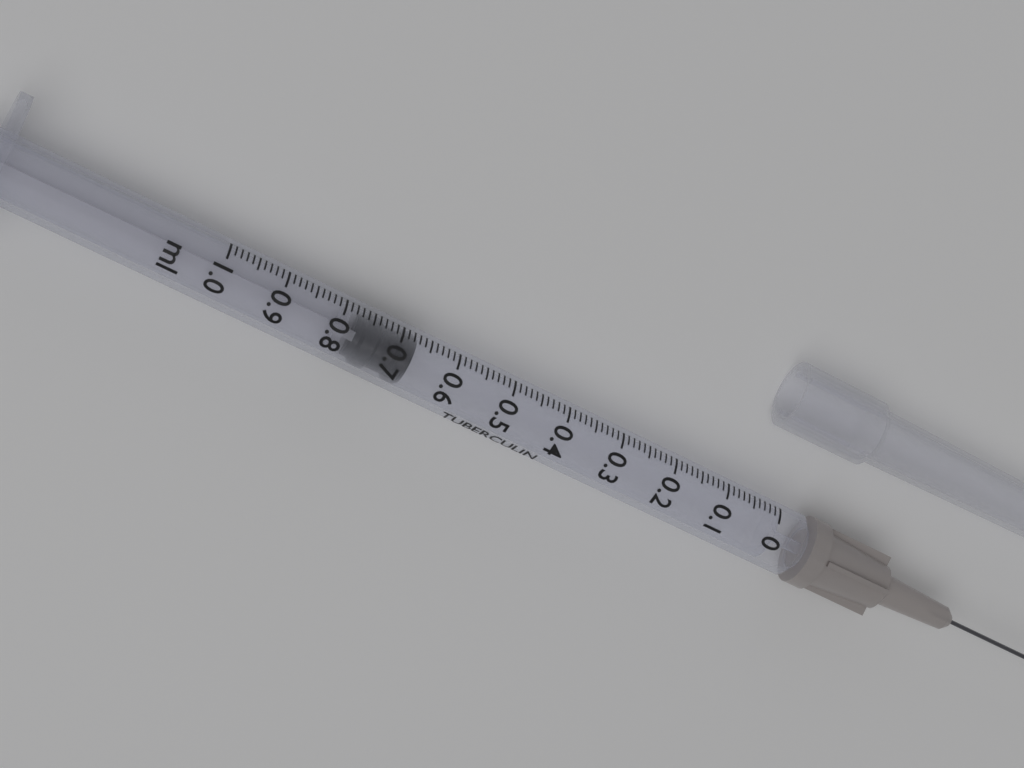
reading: 0.67 ml
